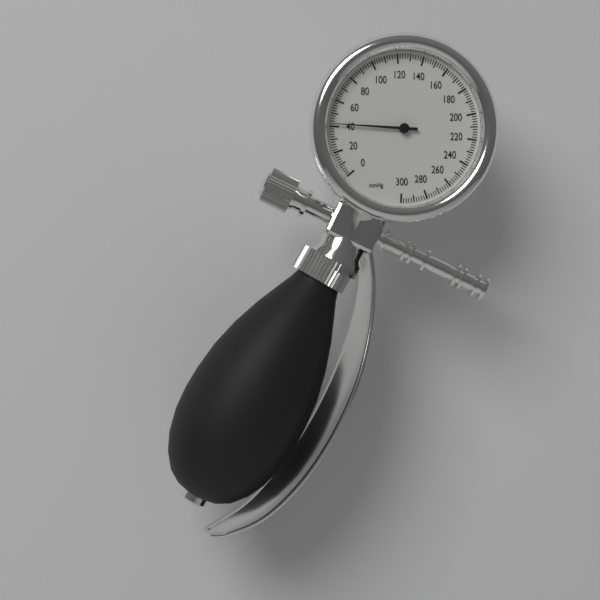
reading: 42 mmHg
